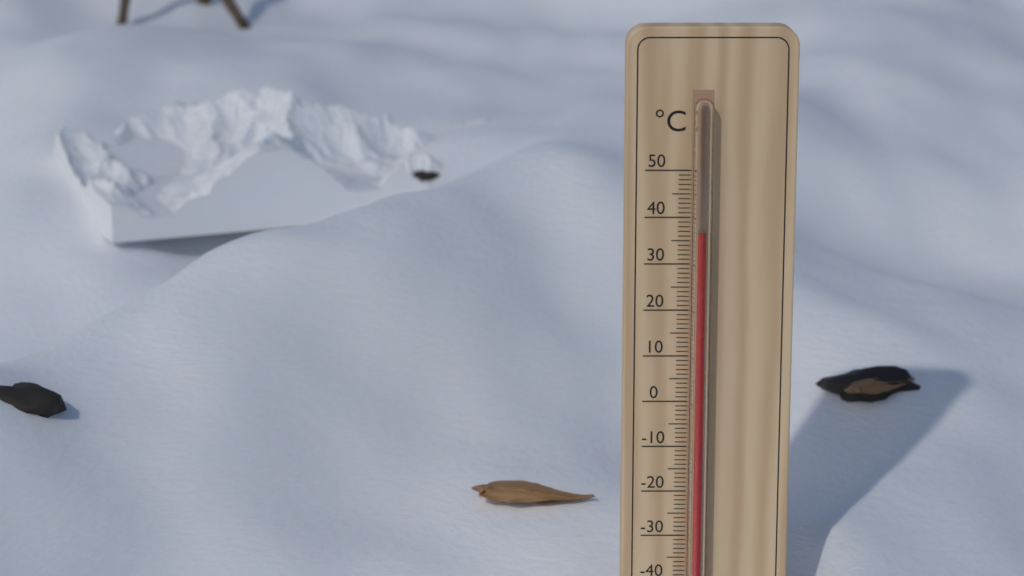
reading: 37 °C
